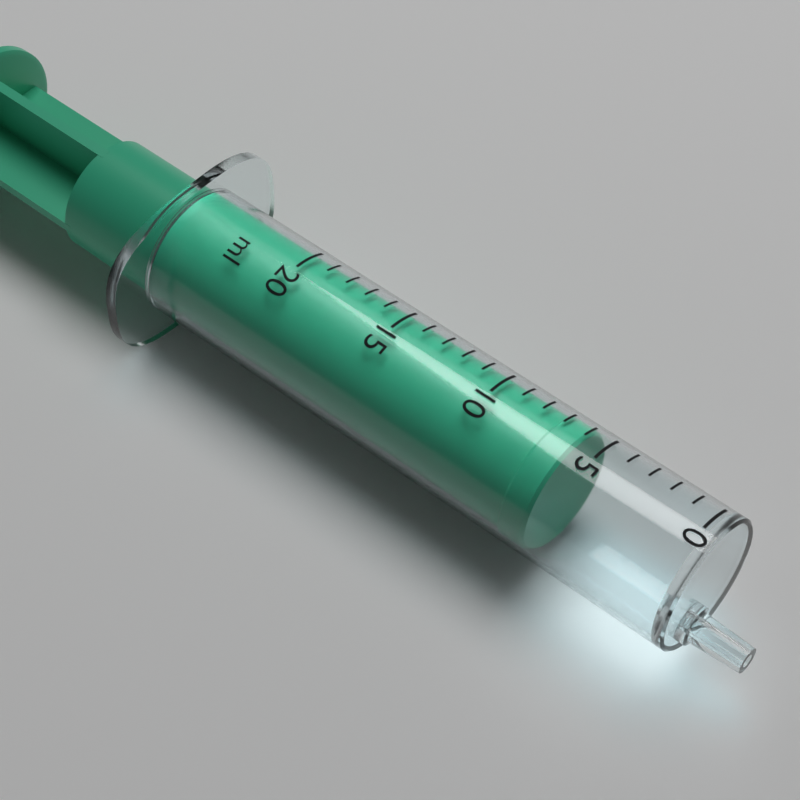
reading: 6 ml
